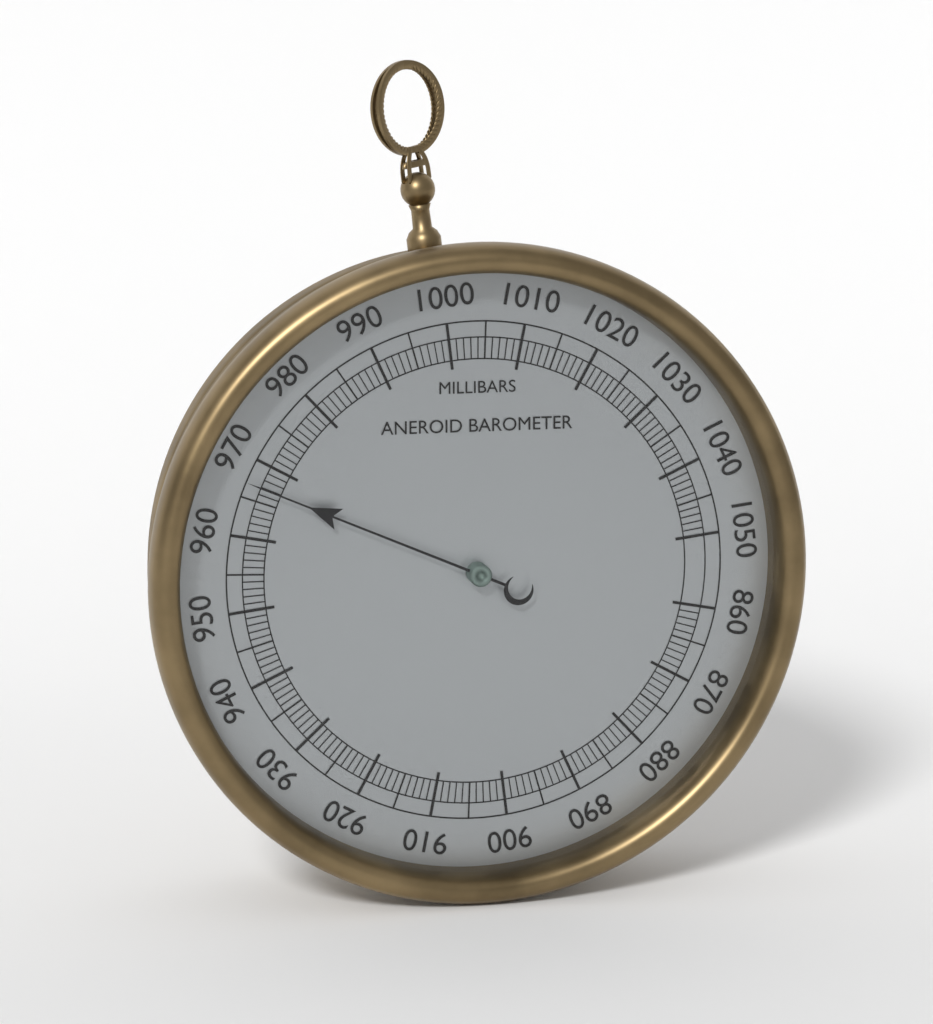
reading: 967 mbar
